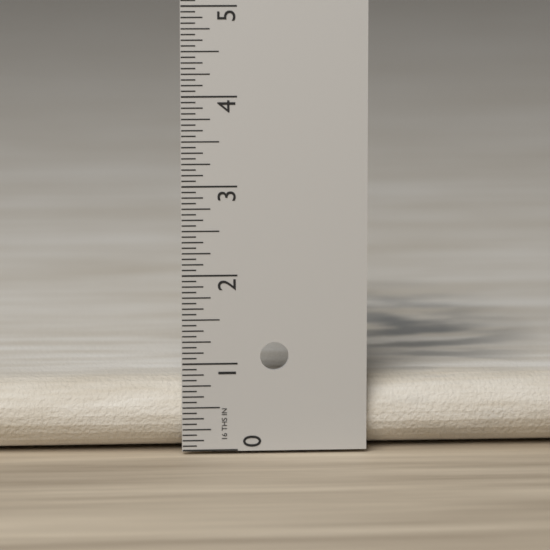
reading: 0.8125 in
